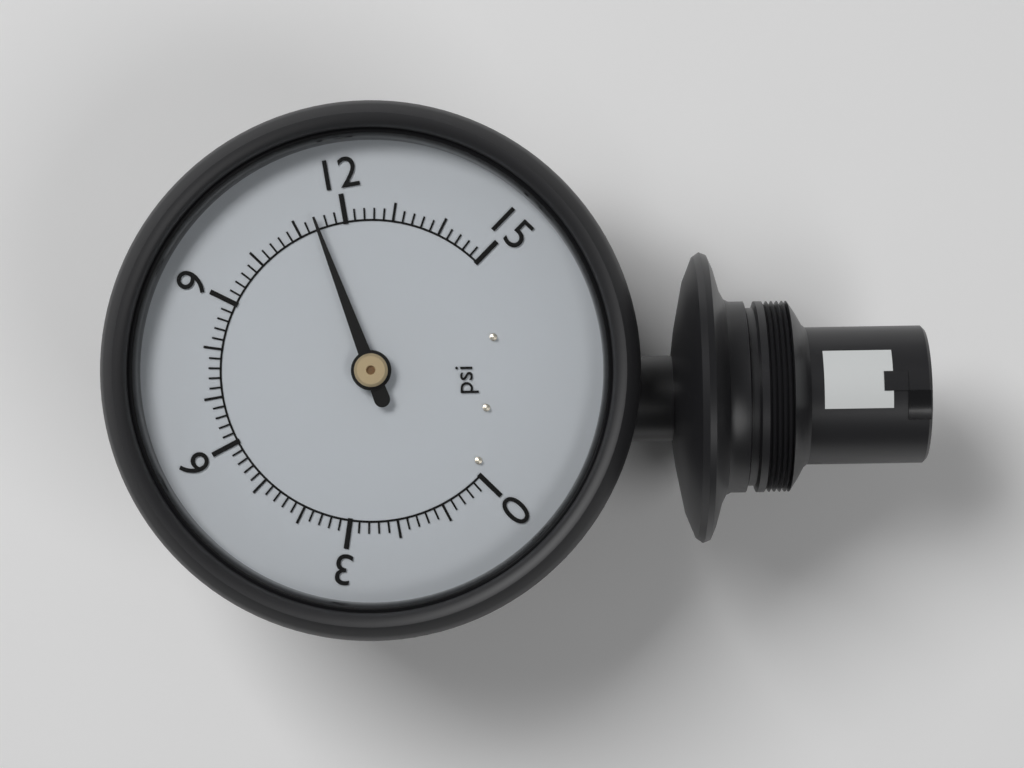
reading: 11.4 psi
